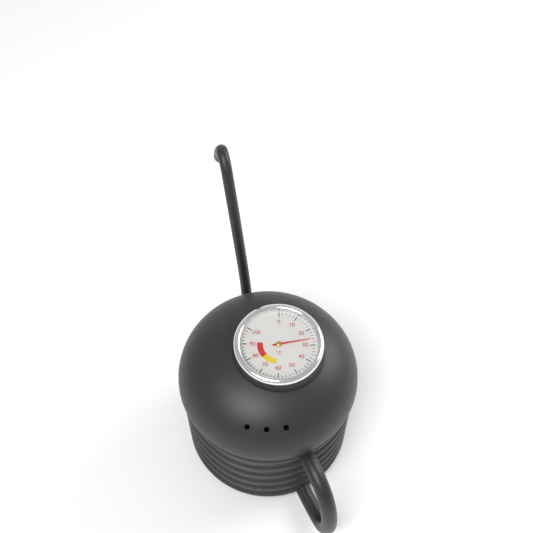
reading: 26 °C
